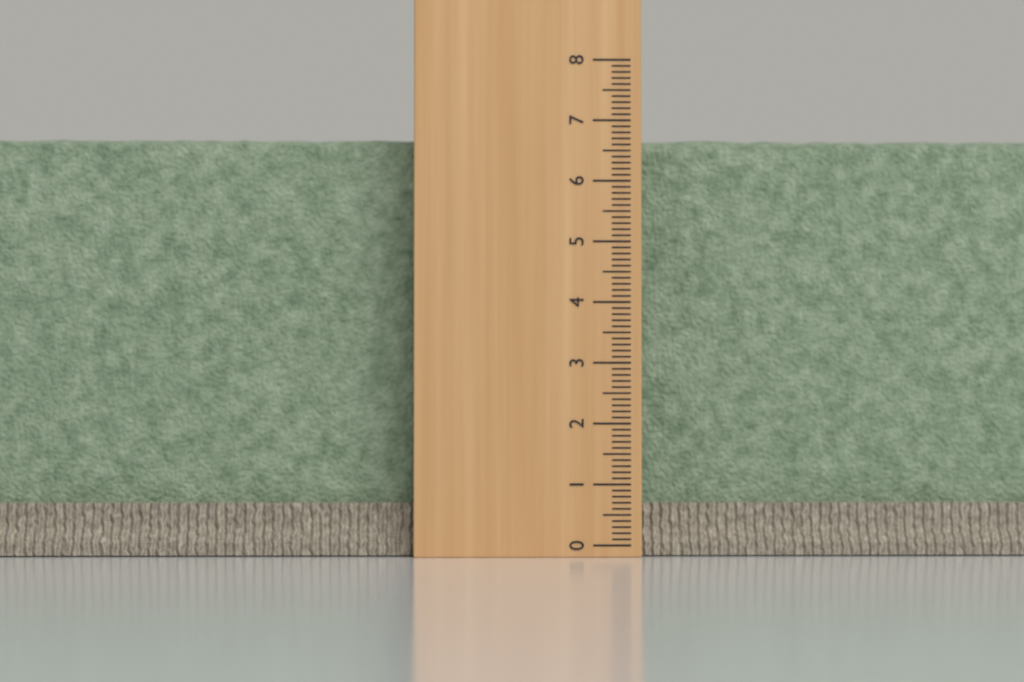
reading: 6.8 (no unit)
